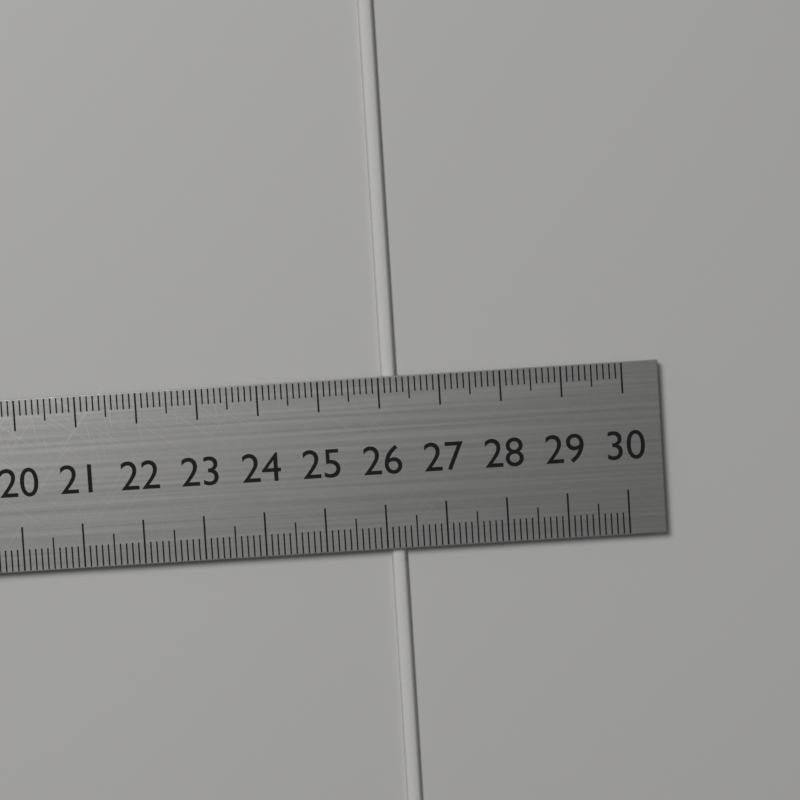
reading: 26.3 cm
